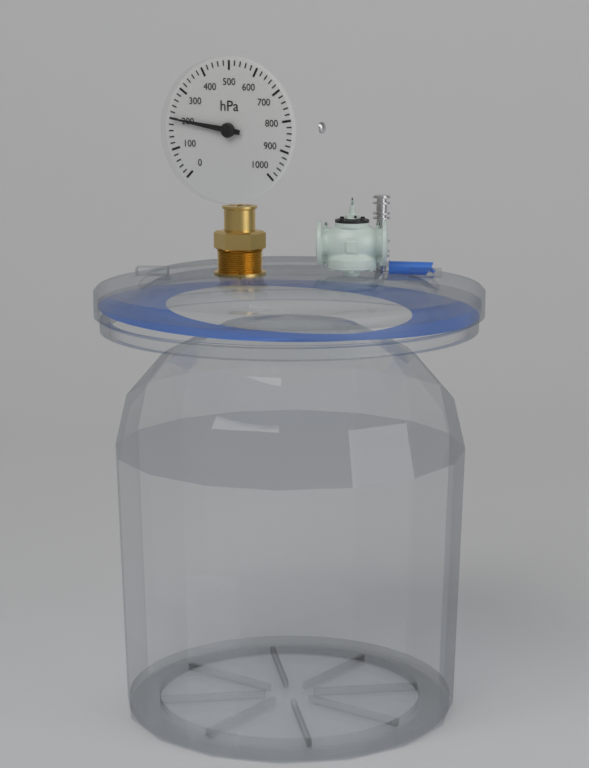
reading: 200 hPa
